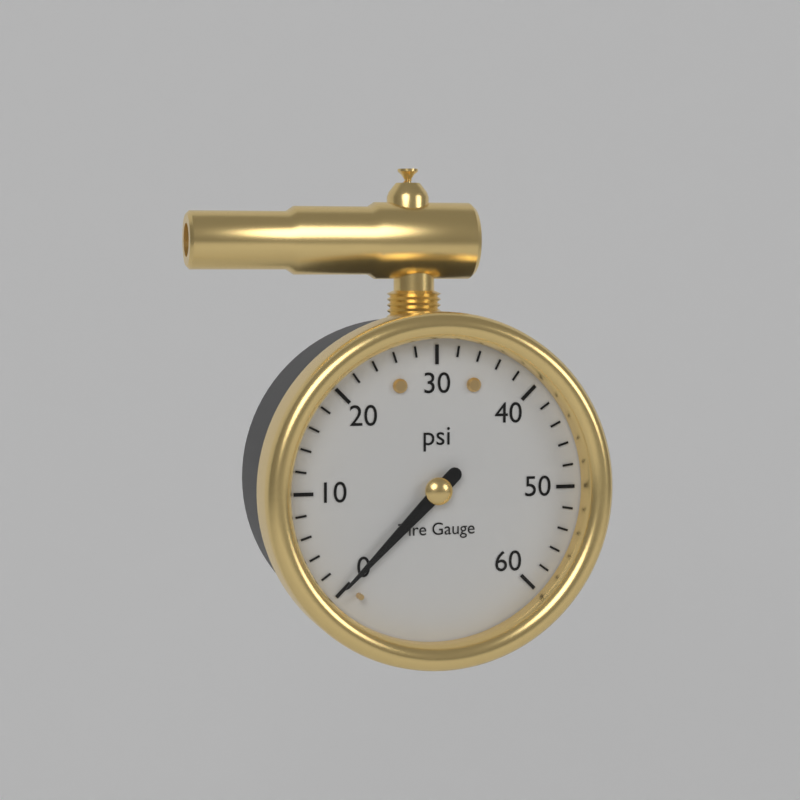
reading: 0 psi
